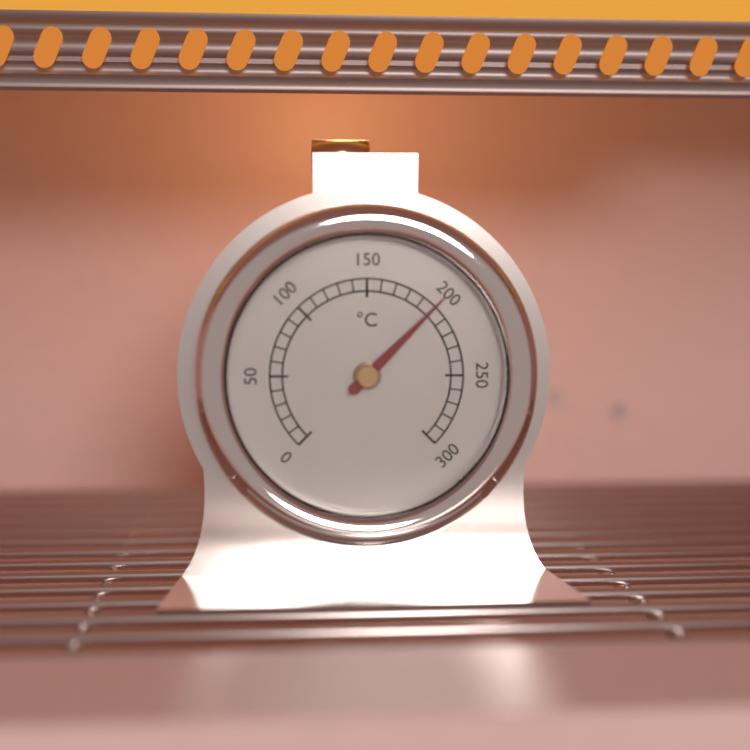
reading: 200 °C
